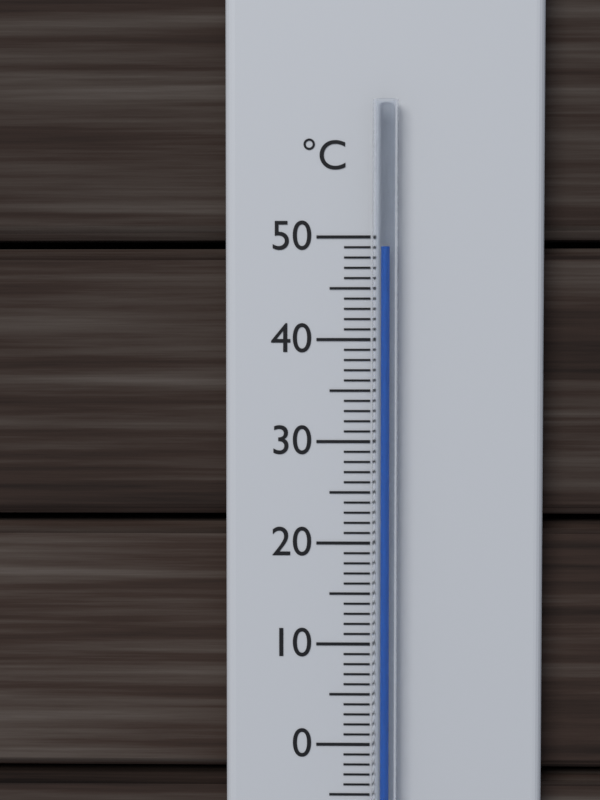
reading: 49 °C
